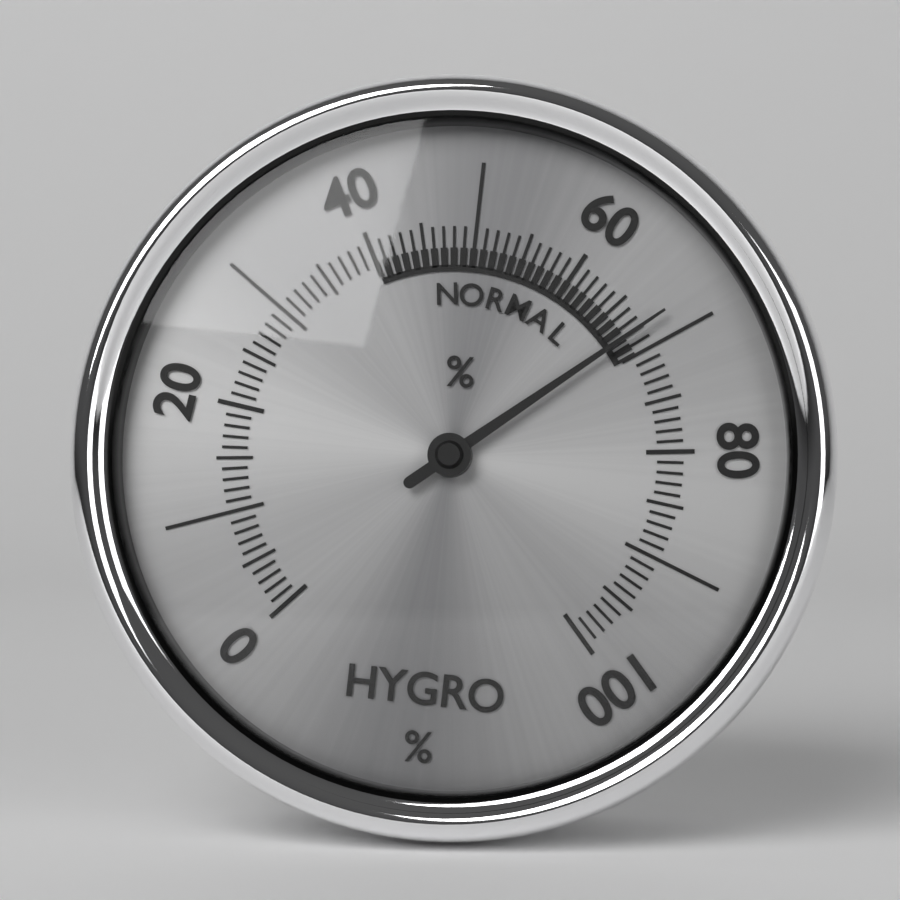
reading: 68 %
